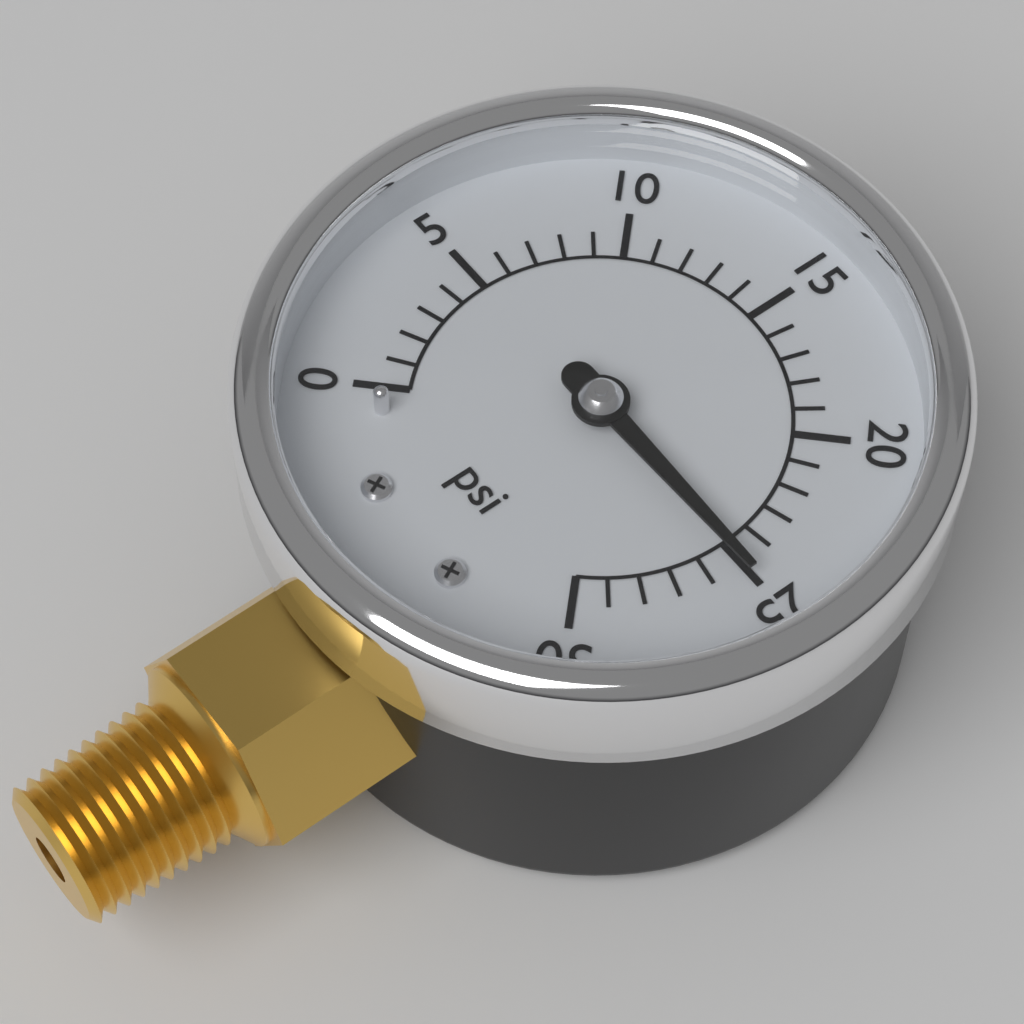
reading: 25 psi
